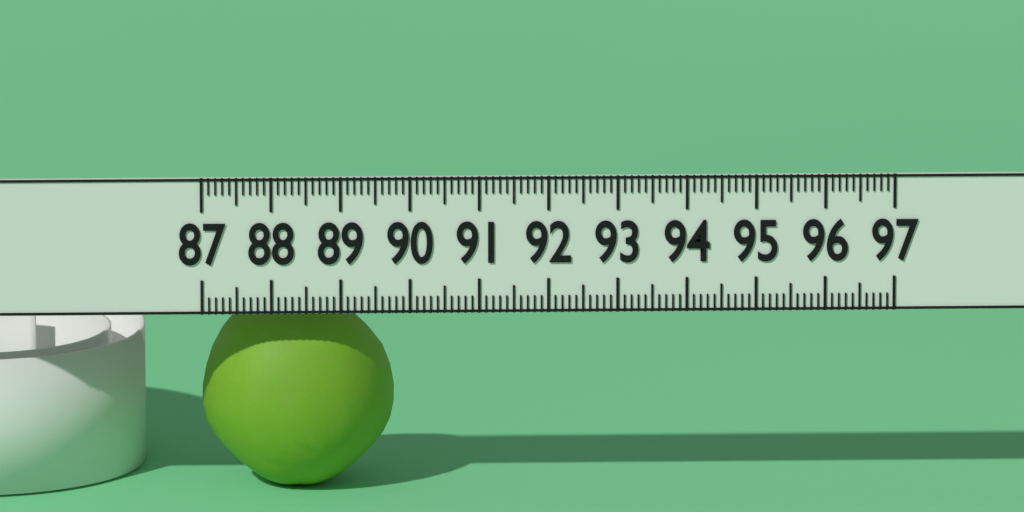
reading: 89.8 (no unit)
